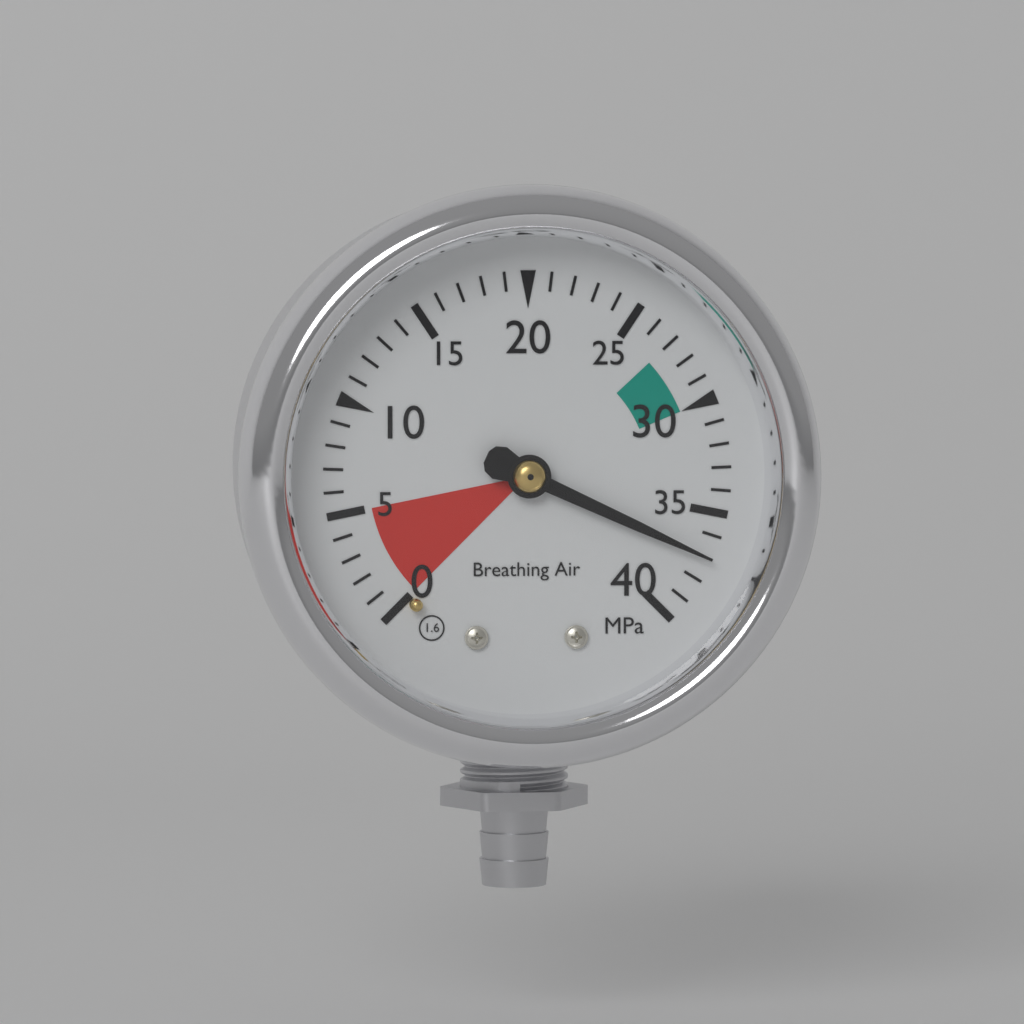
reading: 37 MPa
